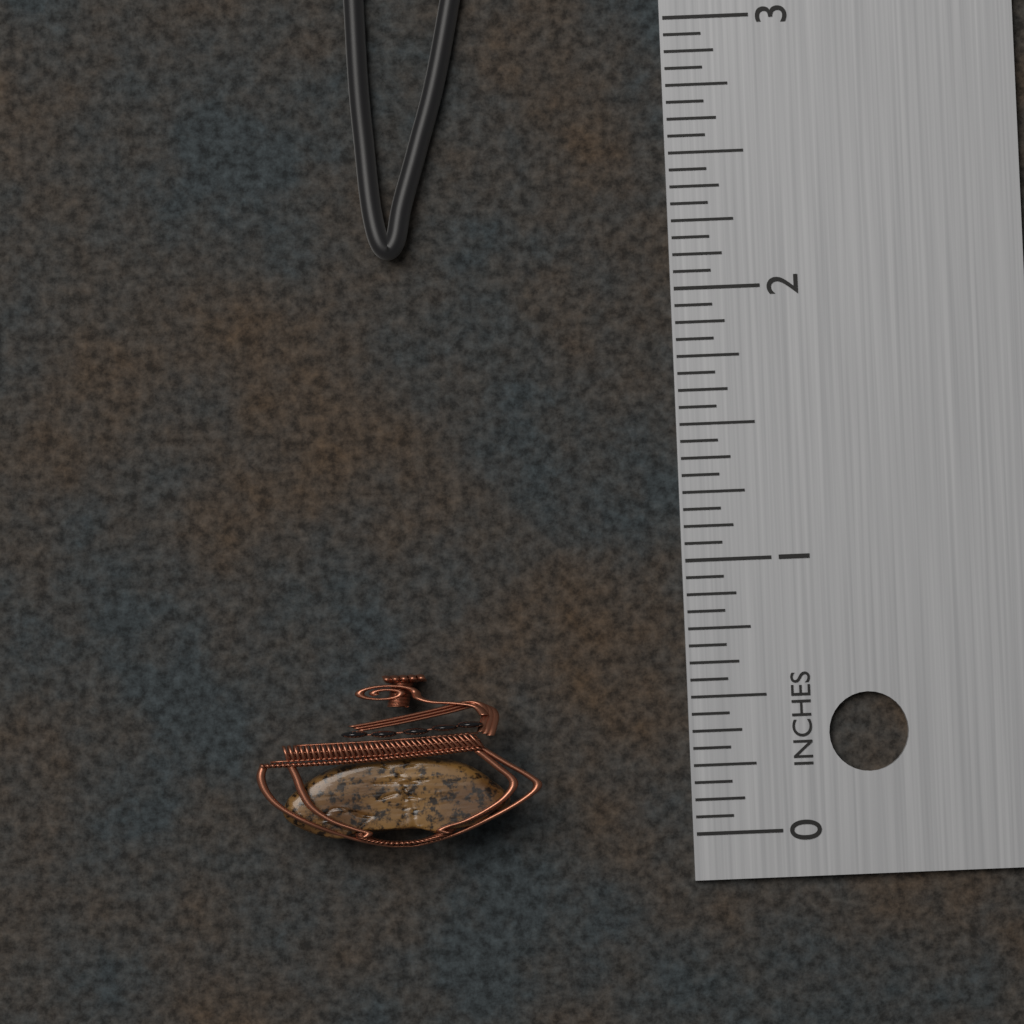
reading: 0.6250 in
